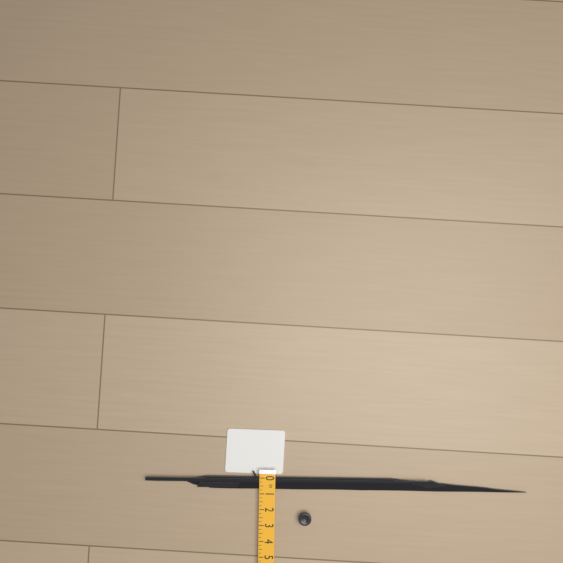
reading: 0.75 in
